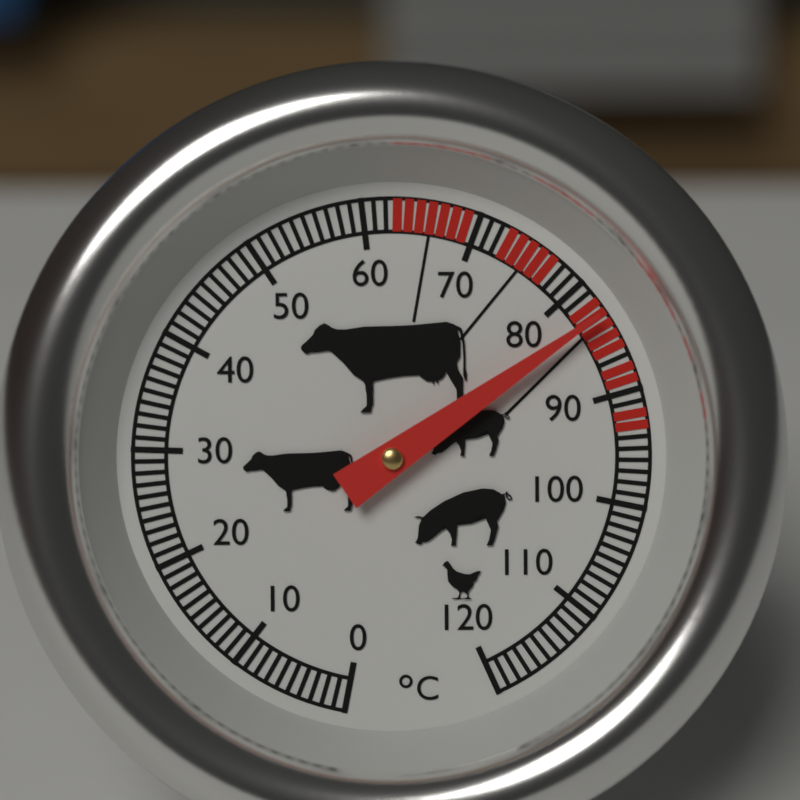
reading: 83 °C
